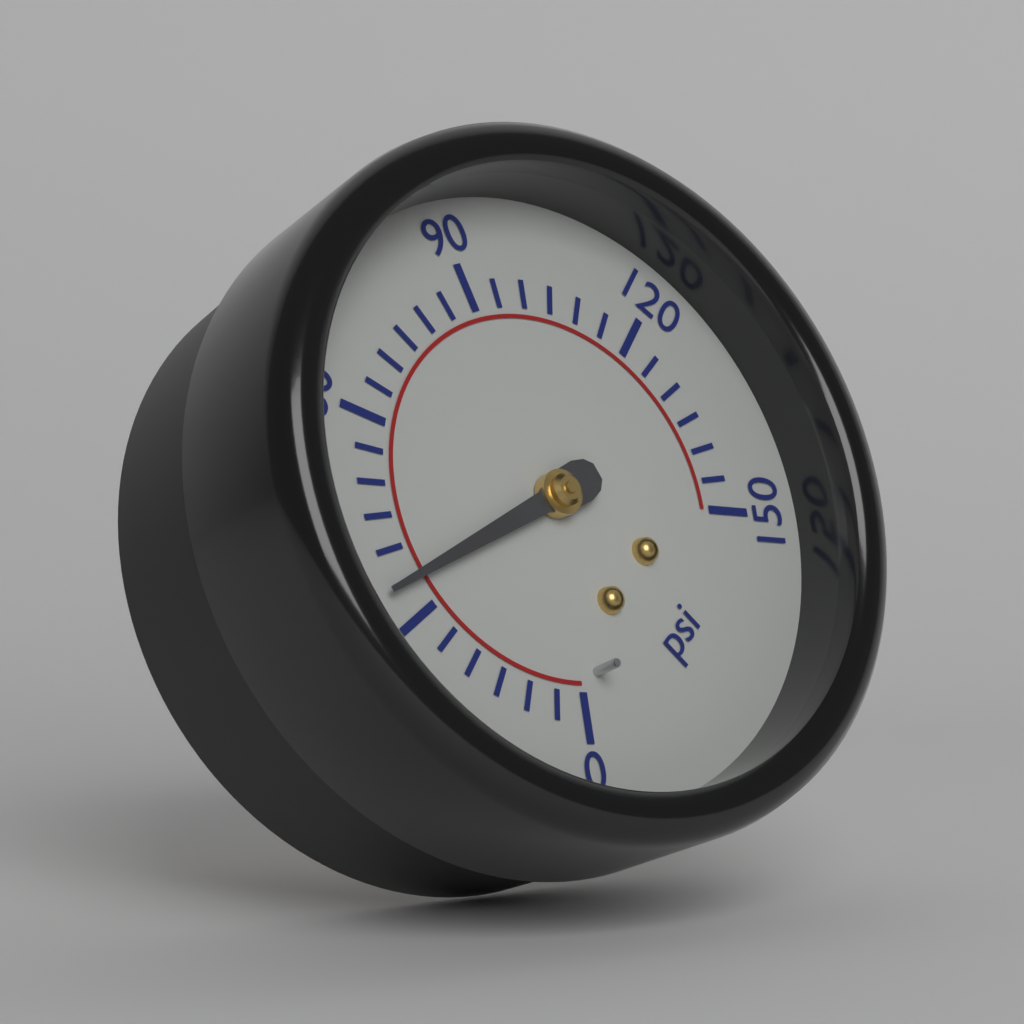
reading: 35 psi
